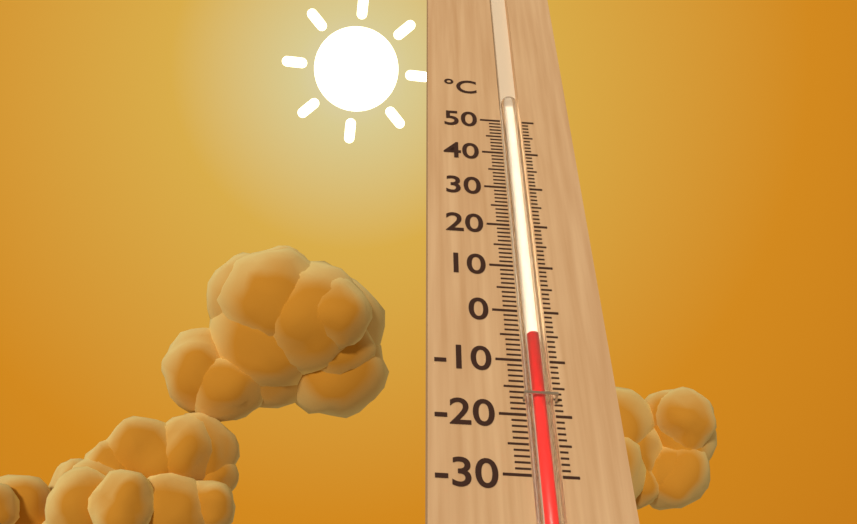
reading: -5 °C
